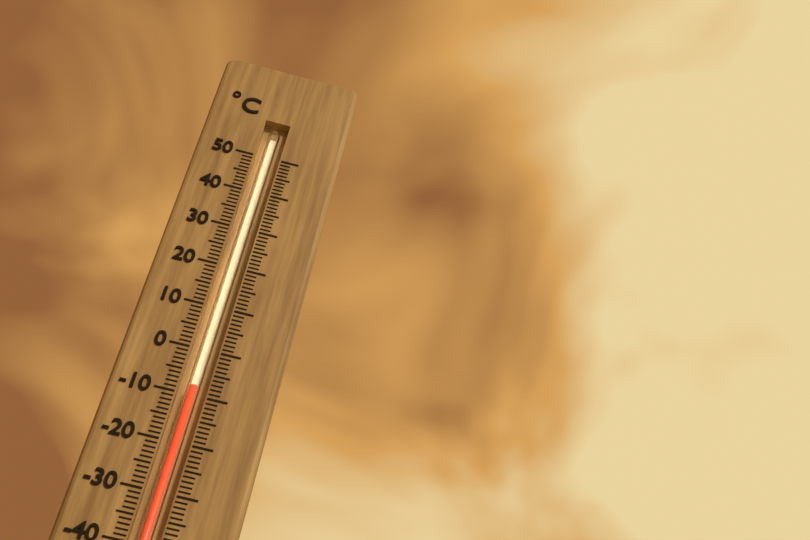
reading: -8 °C
